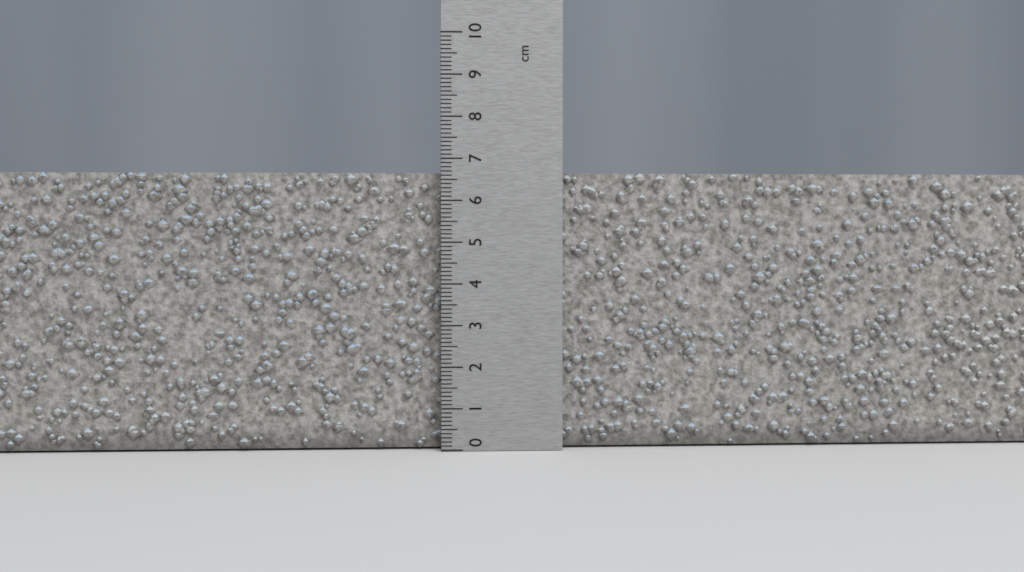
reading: 6.7 cm
